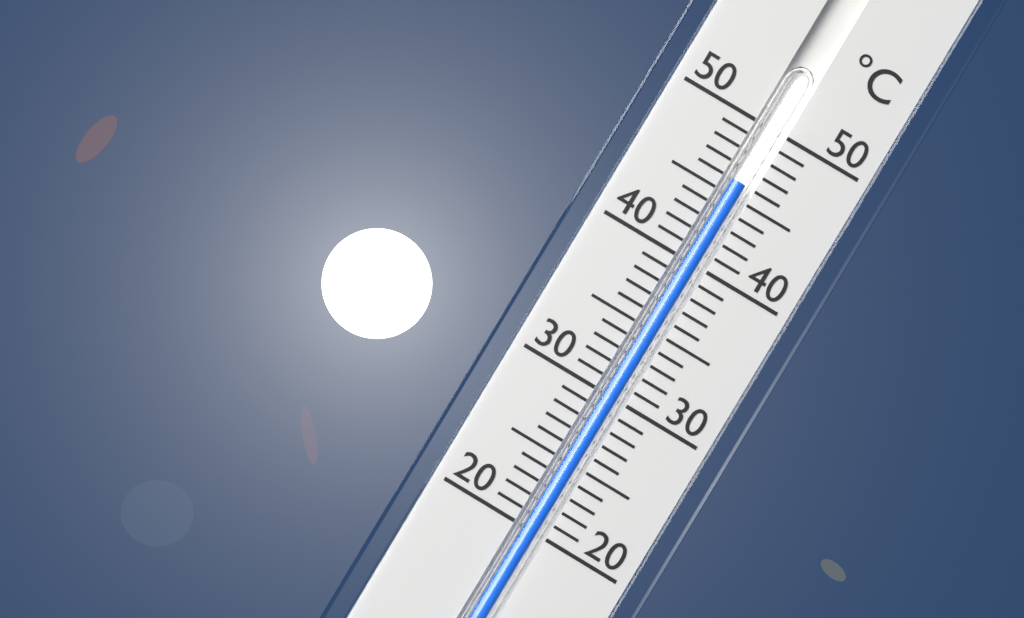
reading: 46 °C
